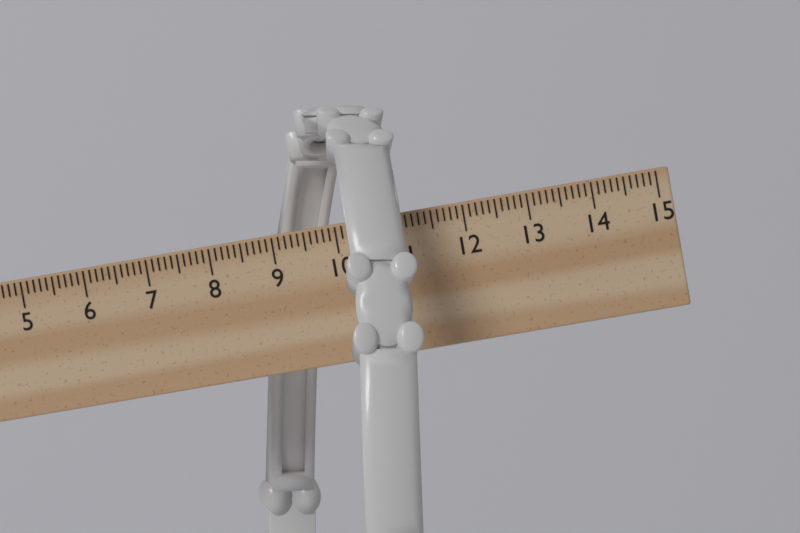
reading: 11.3 cm
